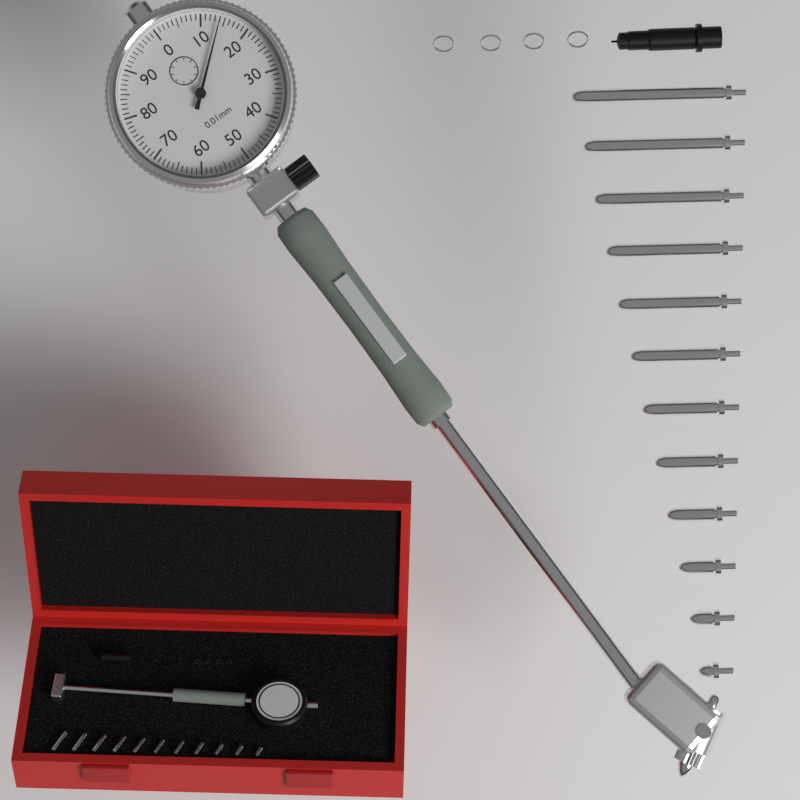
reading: 0.14 mm
